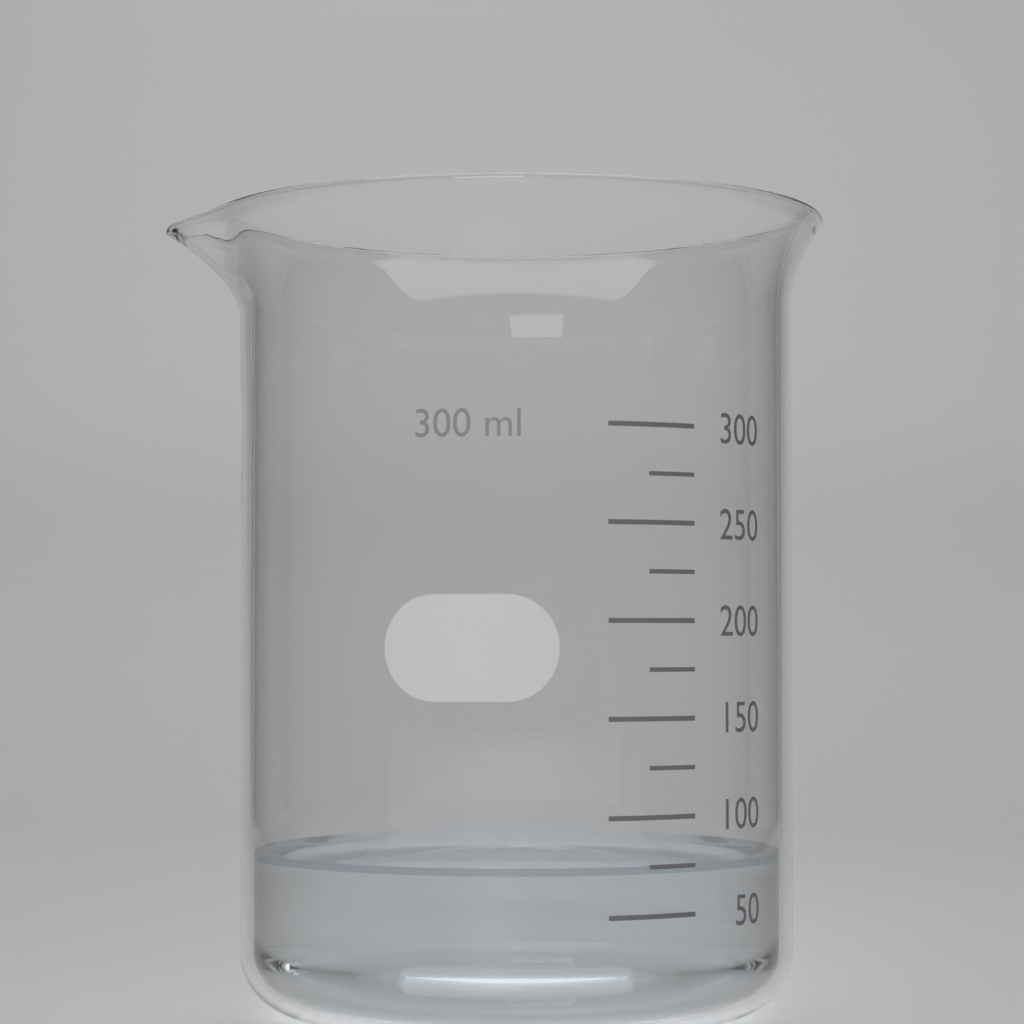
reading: 75 ml
